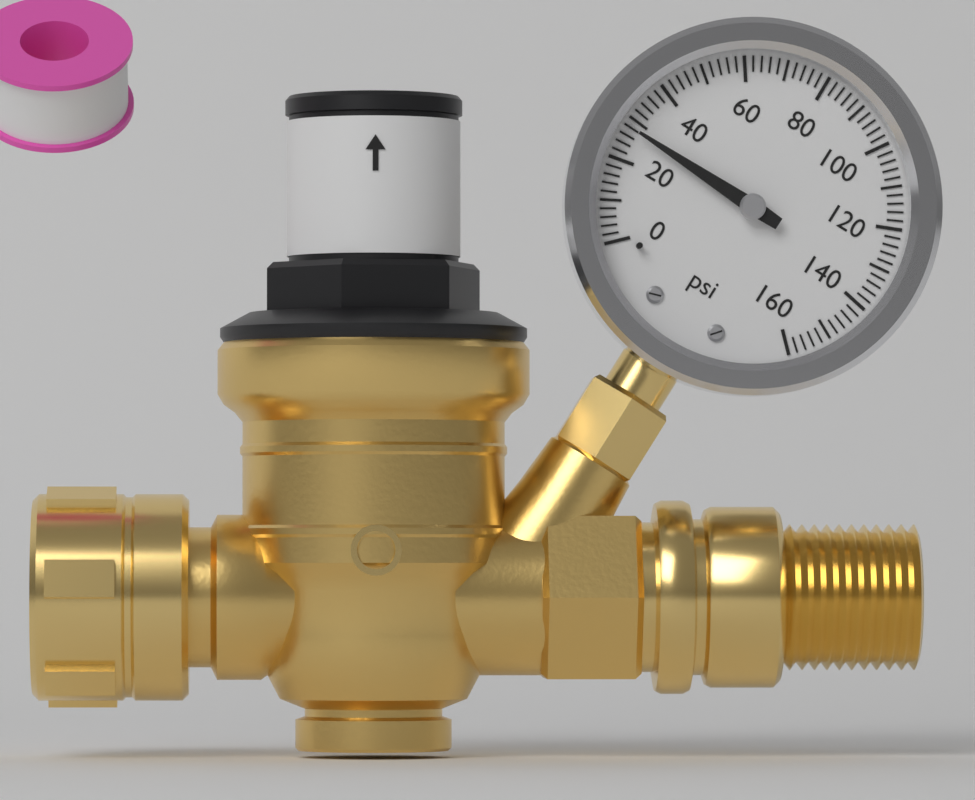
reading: 28 psi
